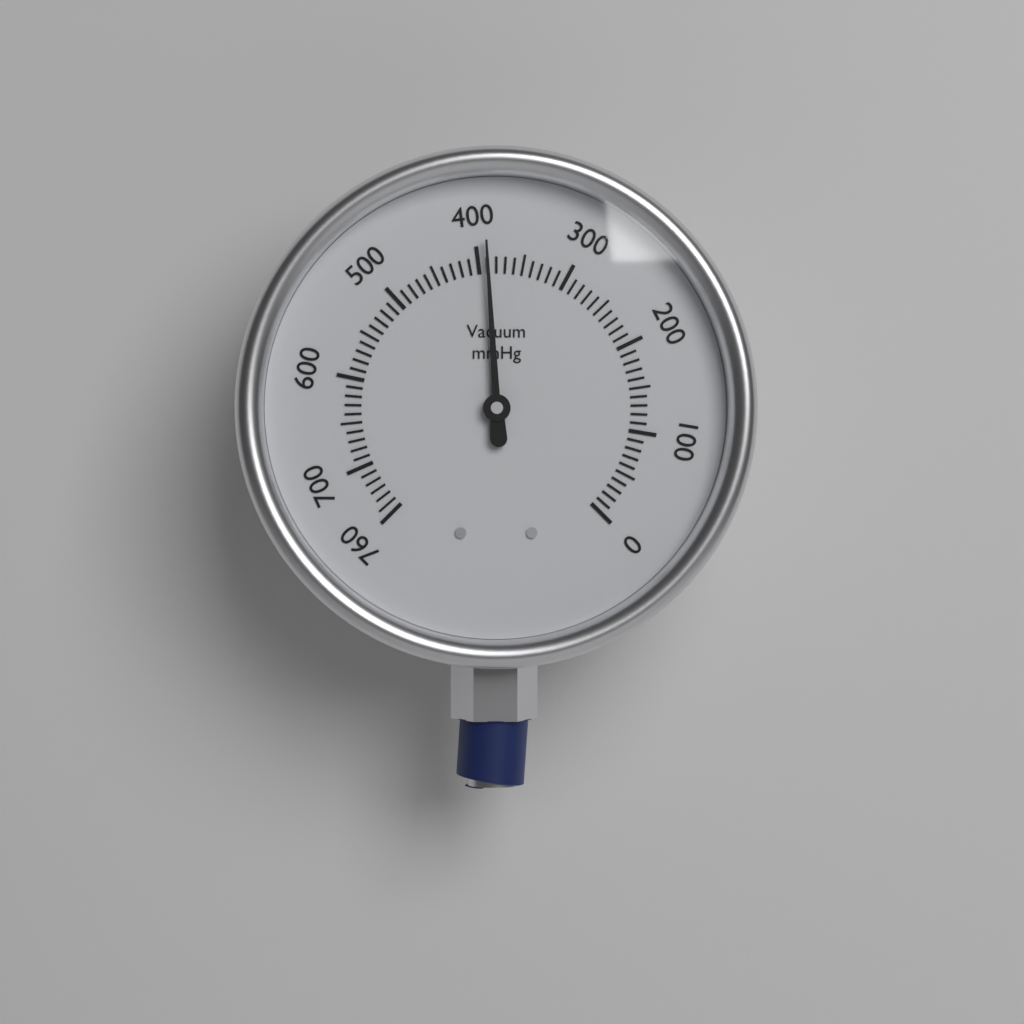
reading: 390 mmHg
